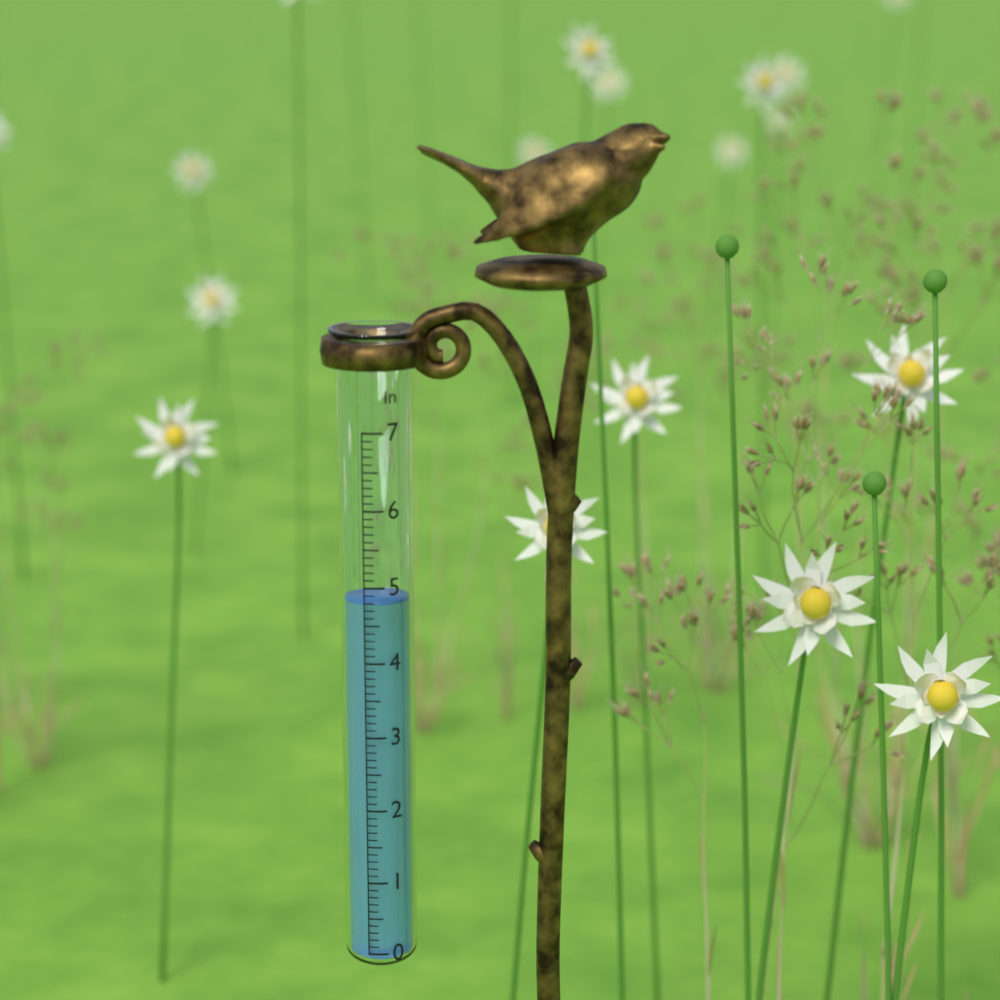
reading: 4.8 in
